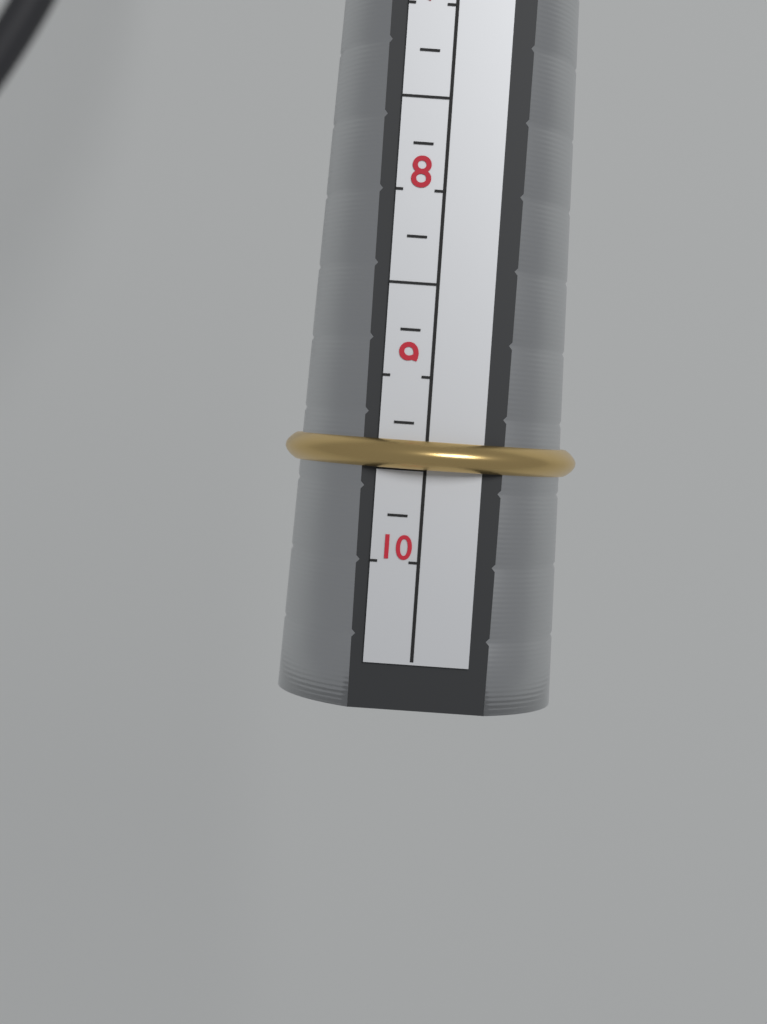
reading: 9.50 (no unit)
